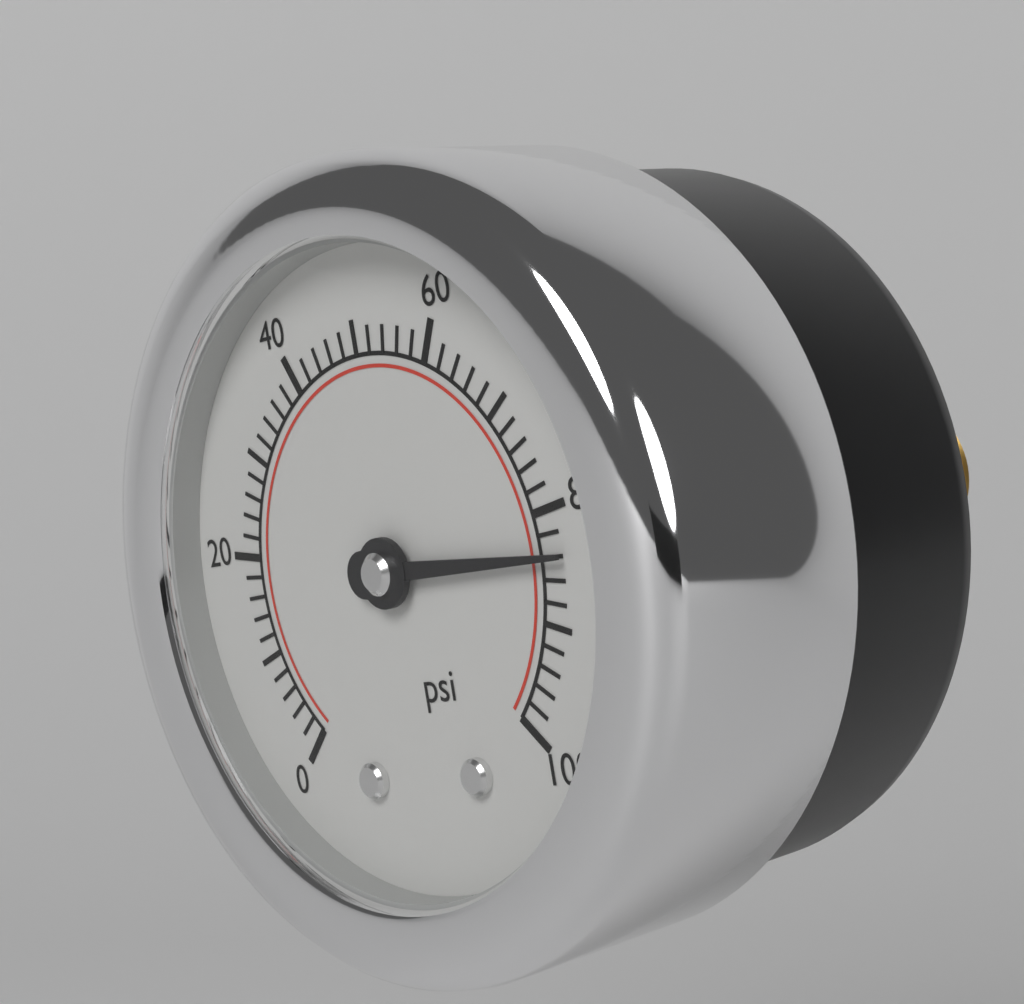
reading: 84 psi
